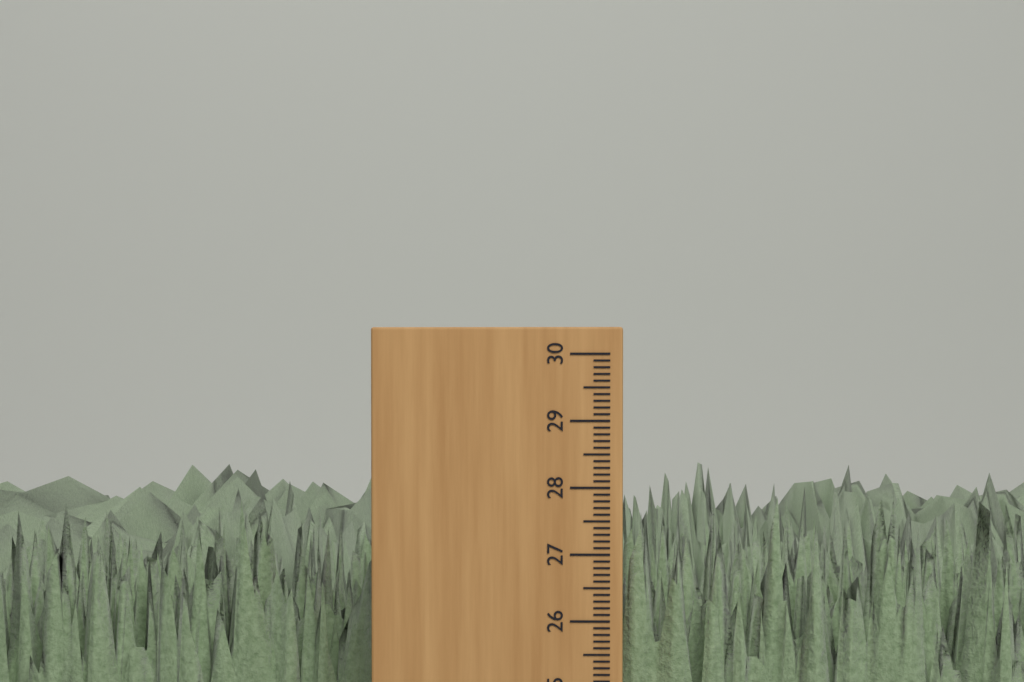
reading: 27.8 cm
